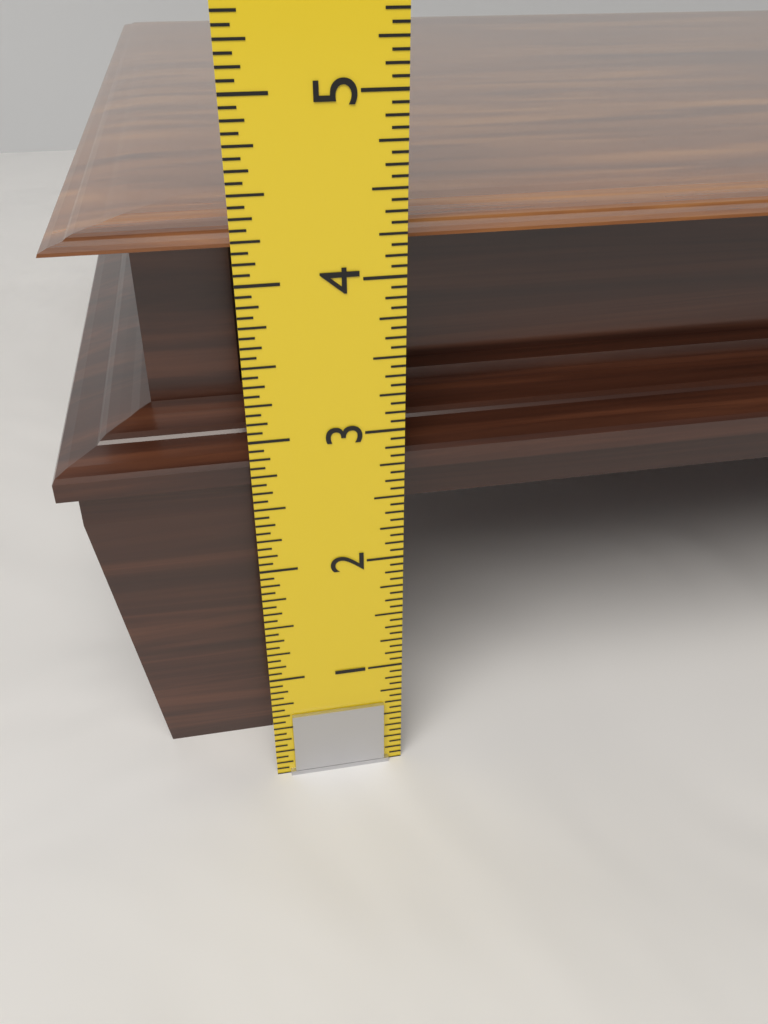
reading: 4.2500 in
